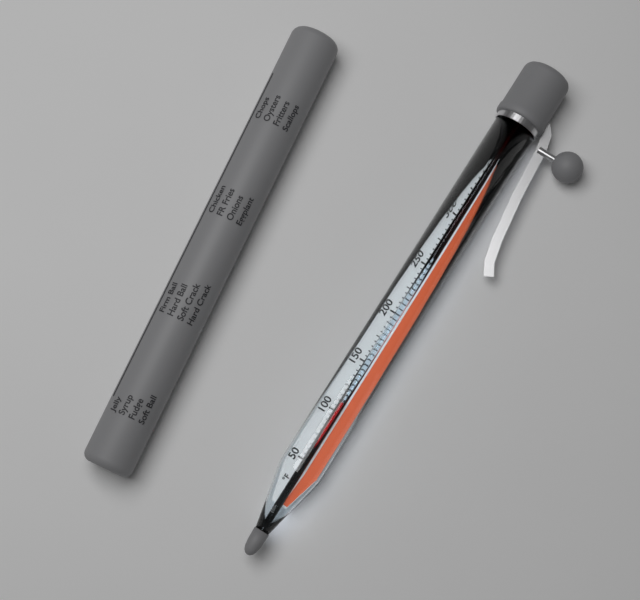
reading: 110 °F
